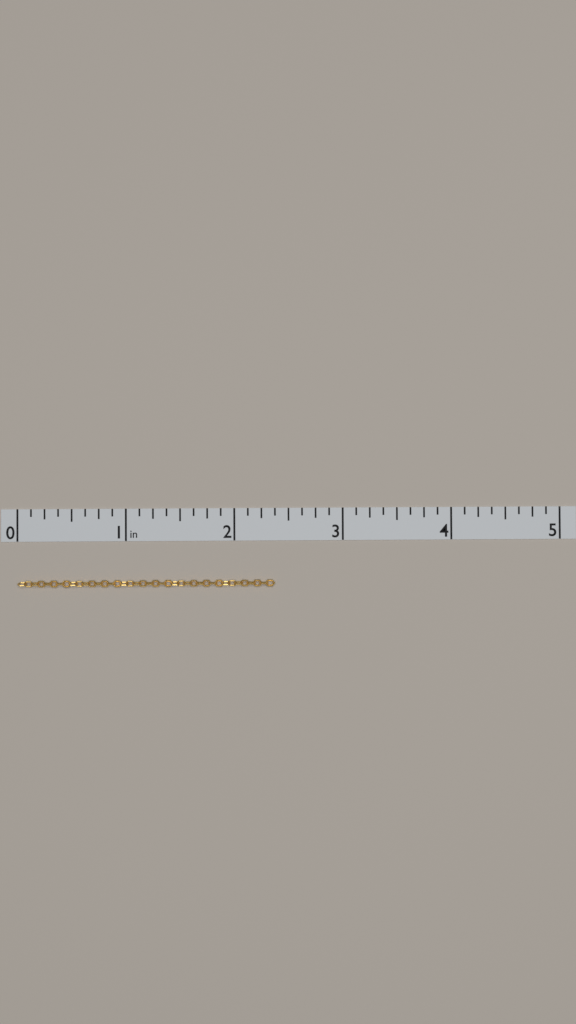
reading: 2.375 in
